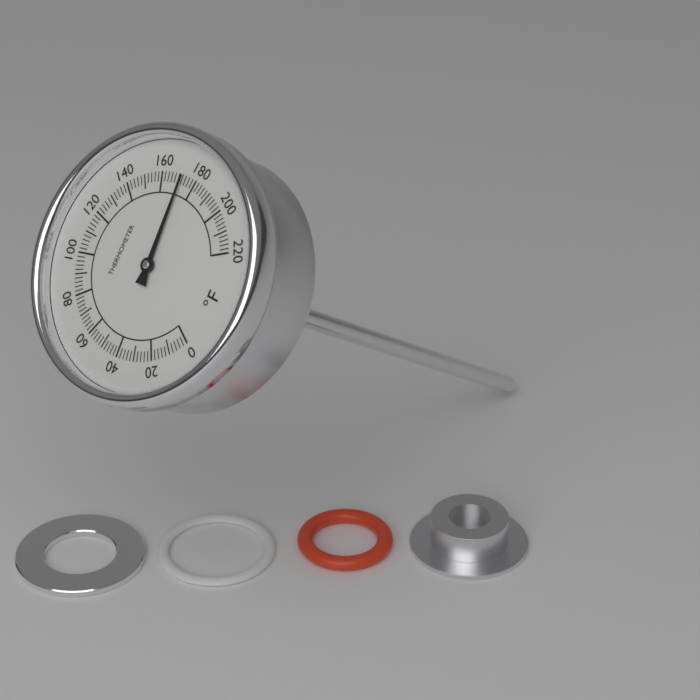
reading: 172 °F
